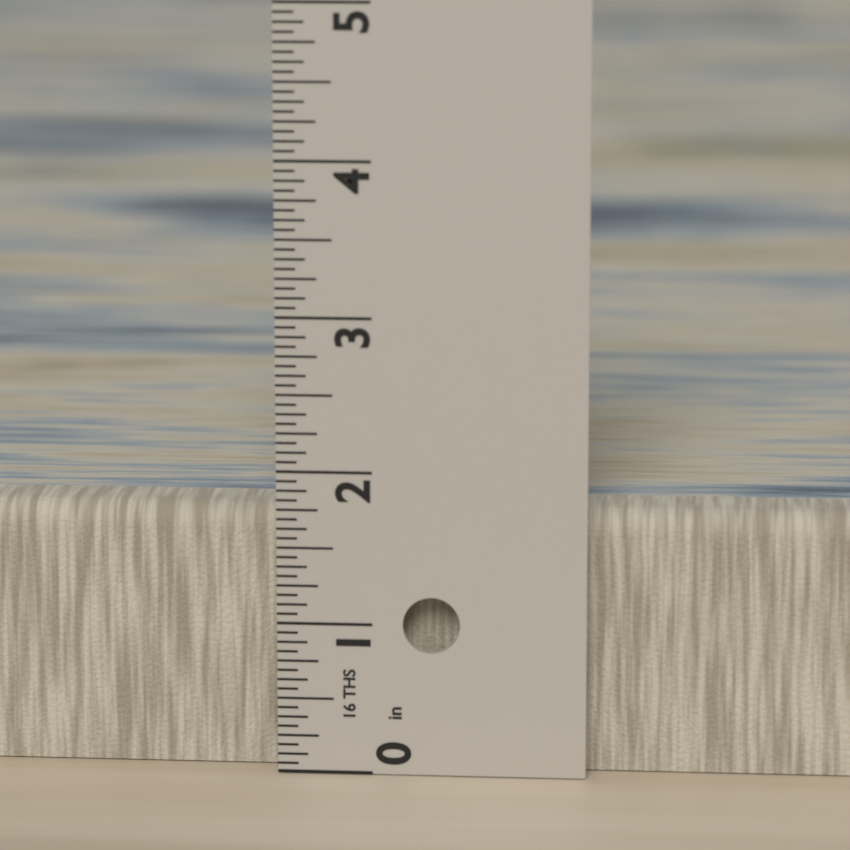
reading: 1.7500 in
